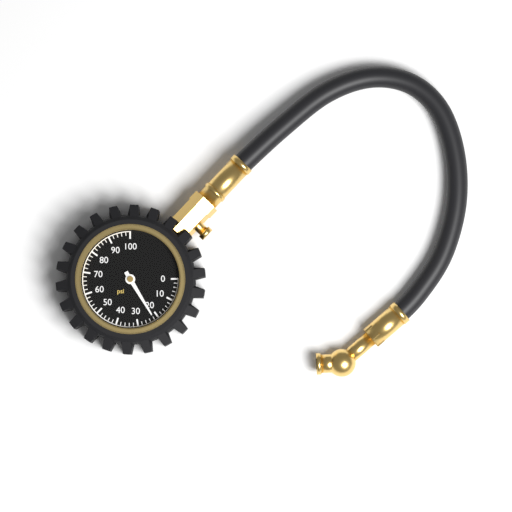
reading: 22 psi
